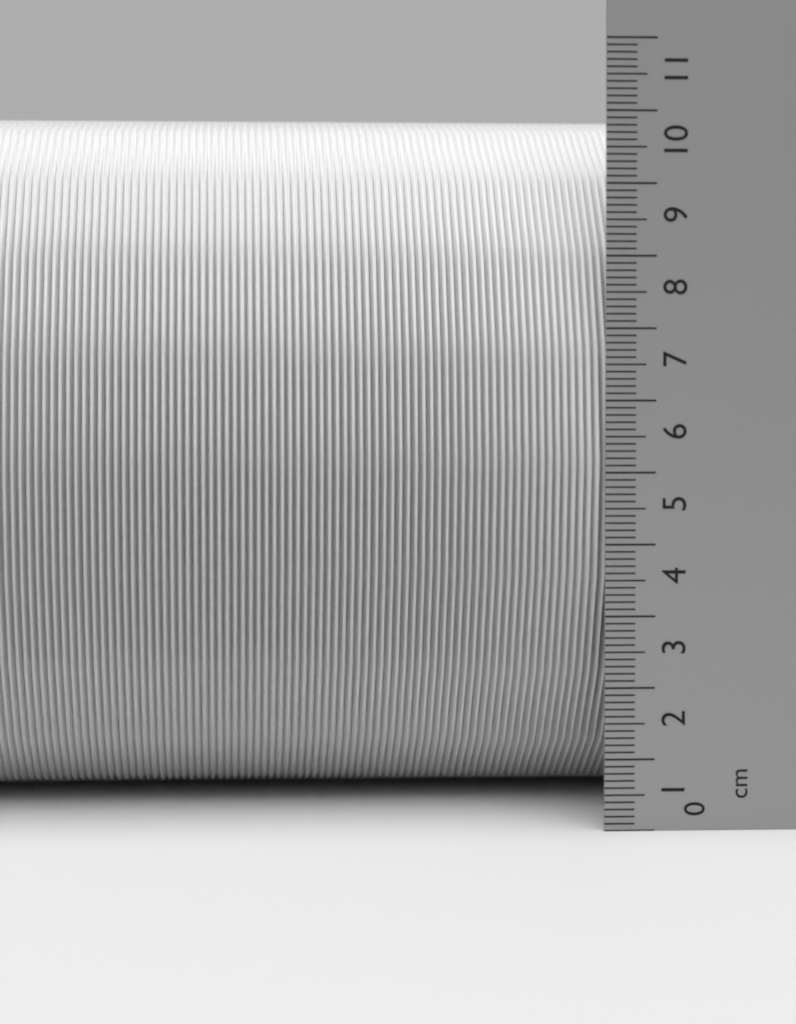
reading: 10.3 cm
